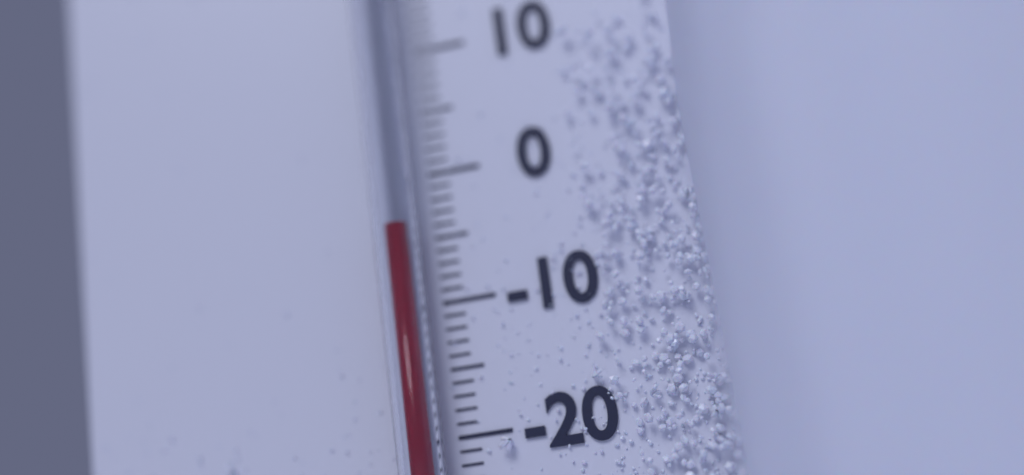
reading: -4 °C
